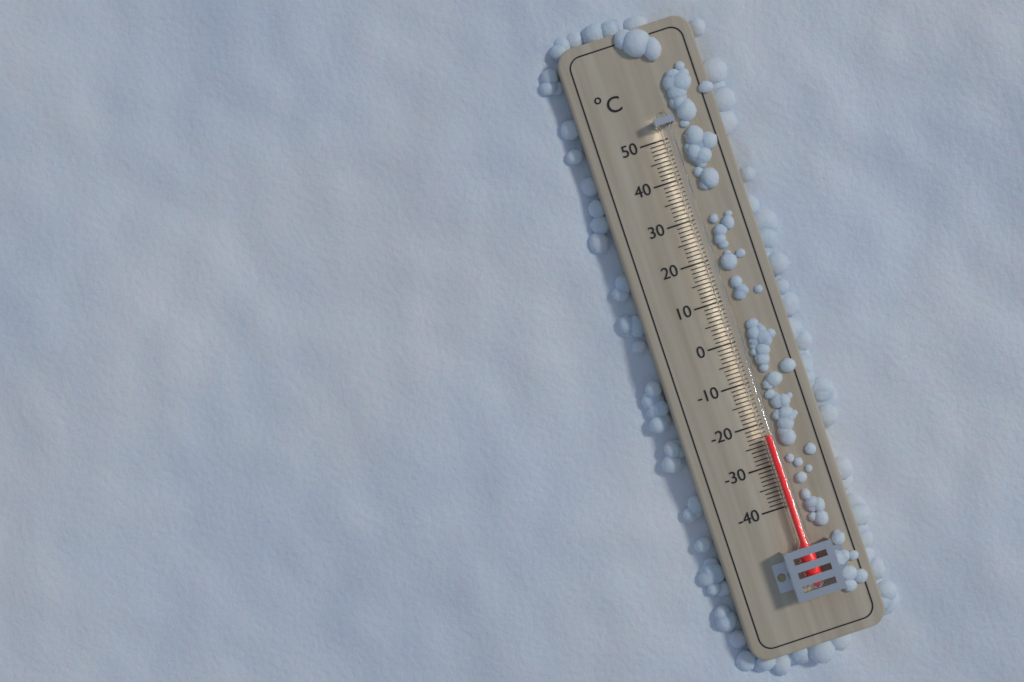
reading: -23 °C
